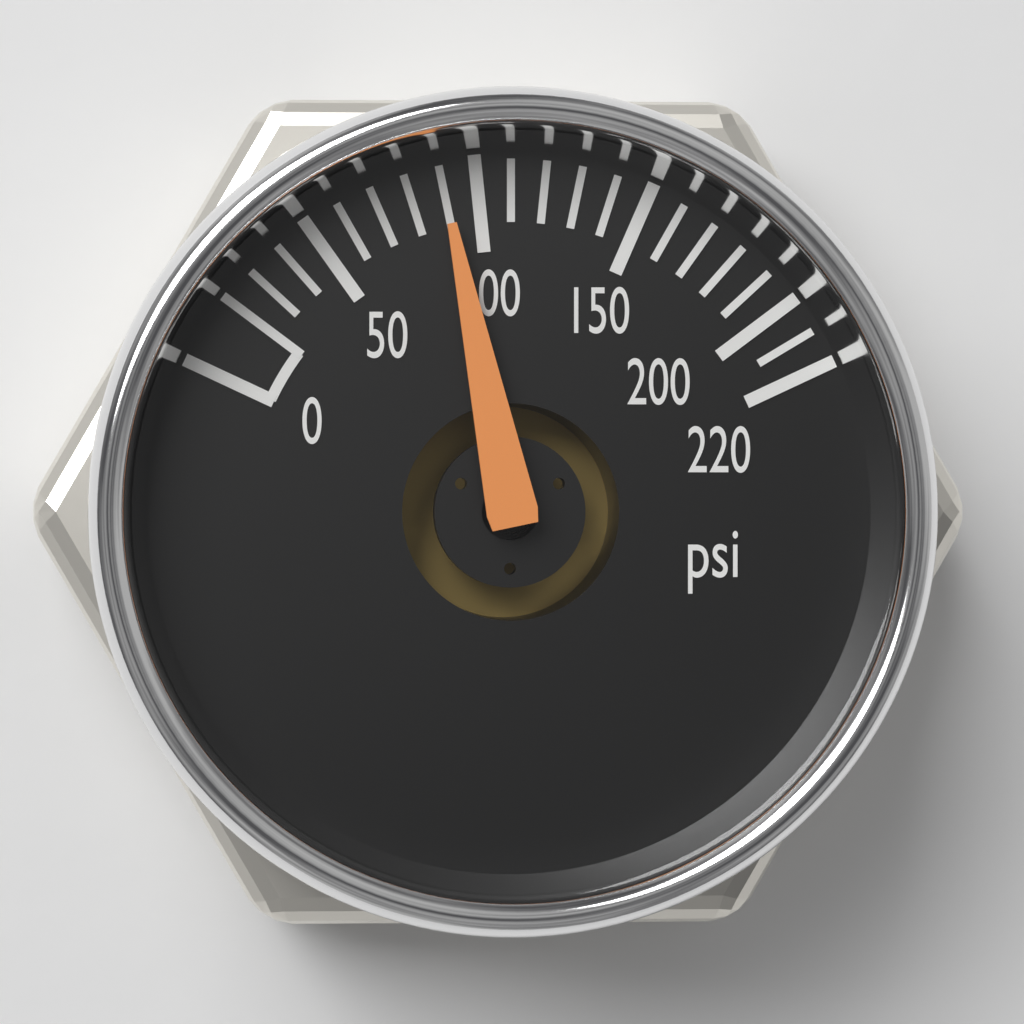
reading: 90 psi
